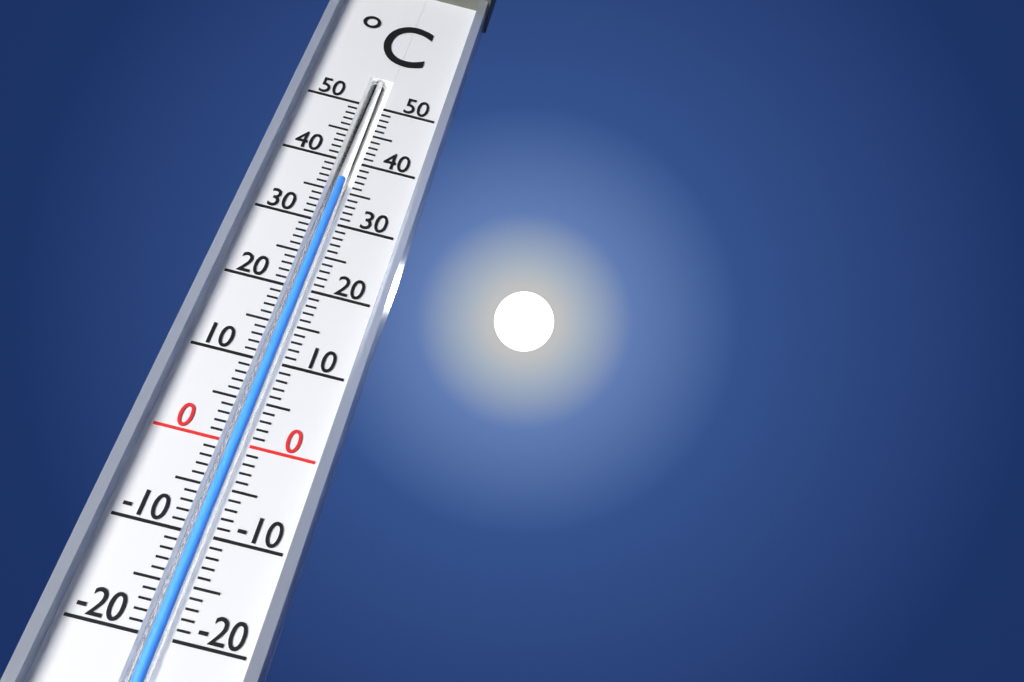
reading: 37 °C
